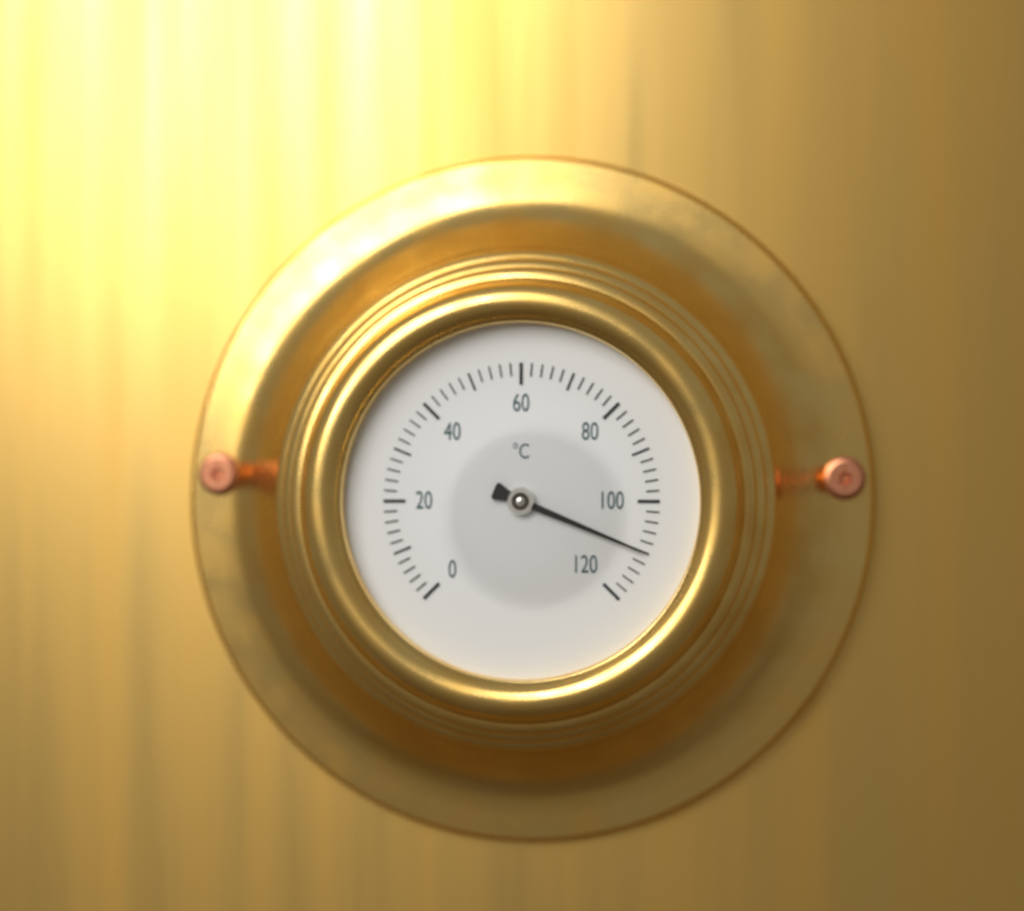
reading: 110 °C
